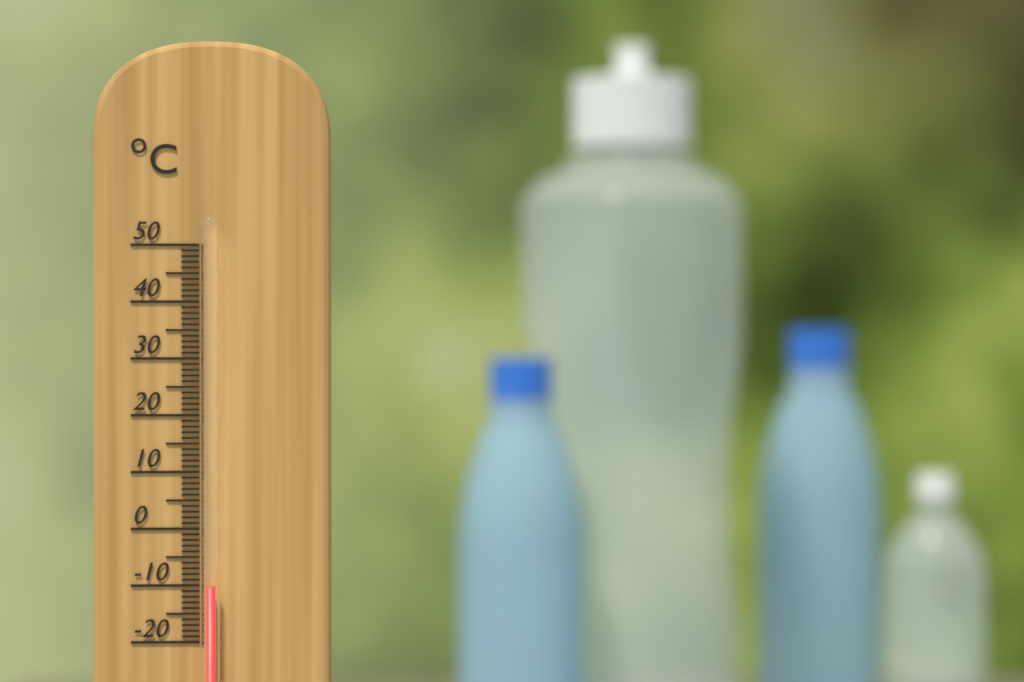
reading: -10 °C
